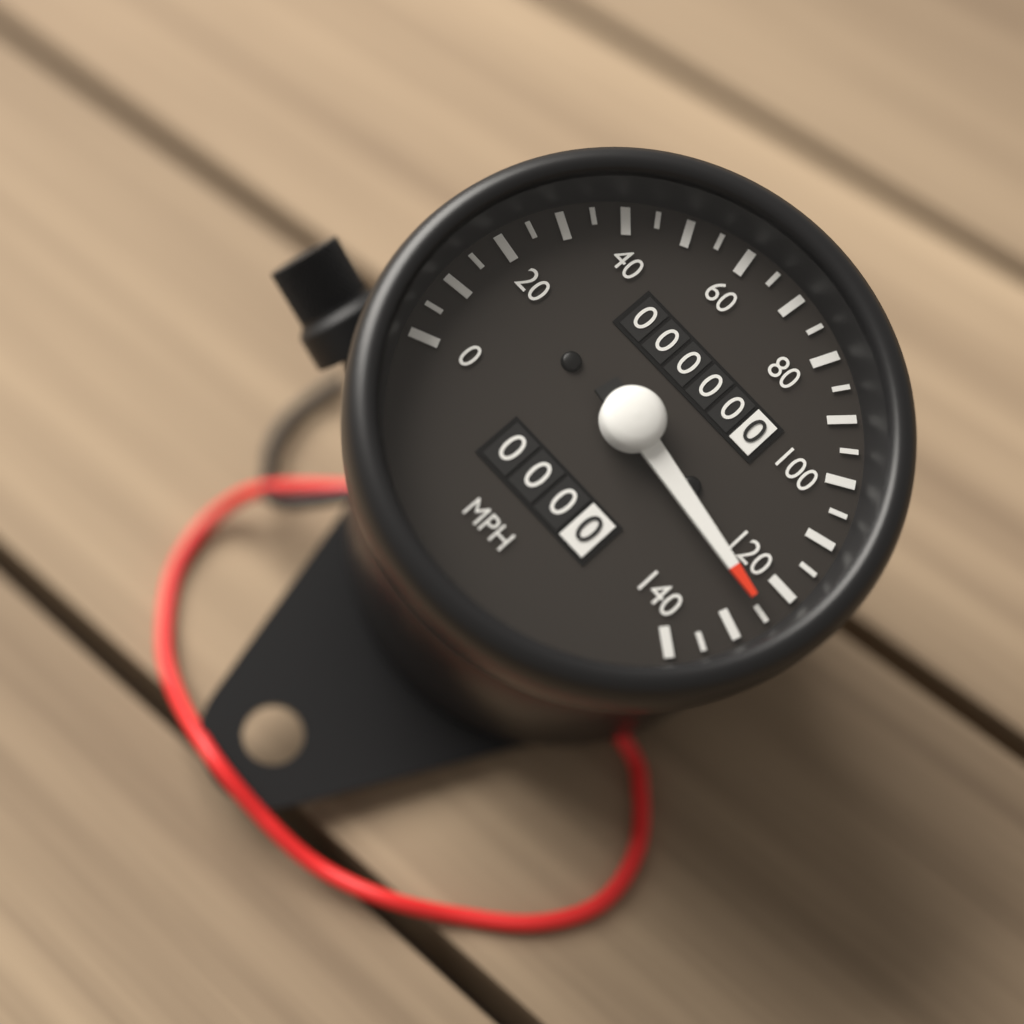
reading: 125 mph
